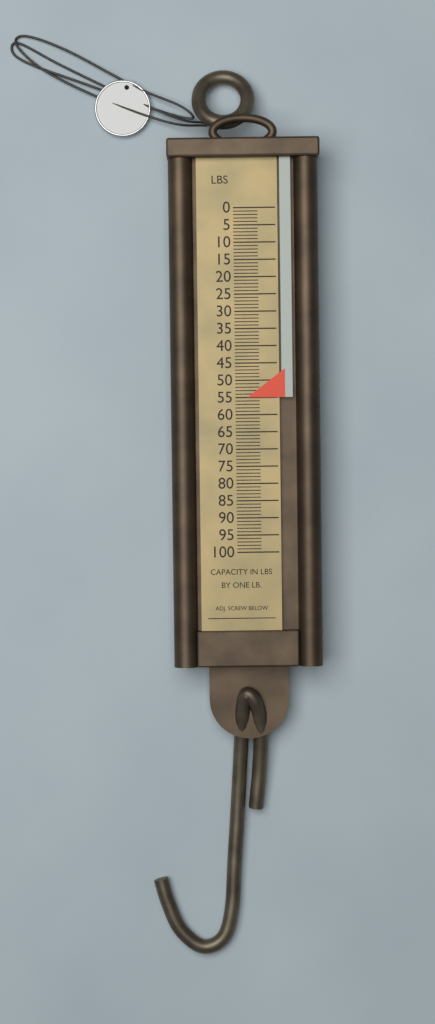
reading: 55 lb
